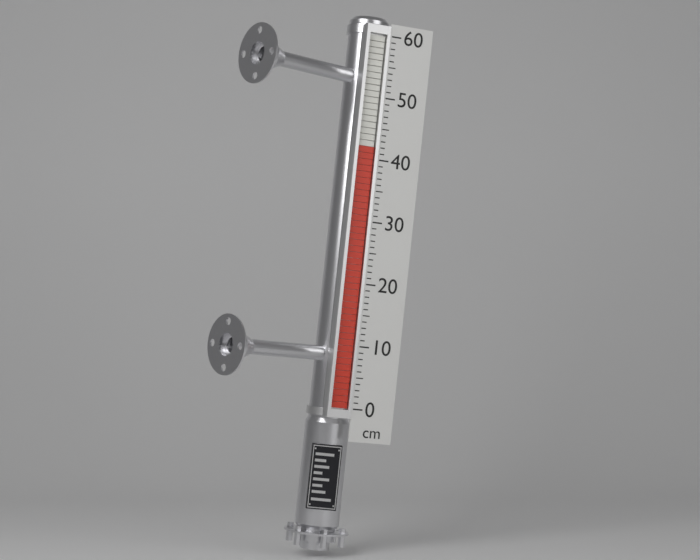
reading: 42 cm
